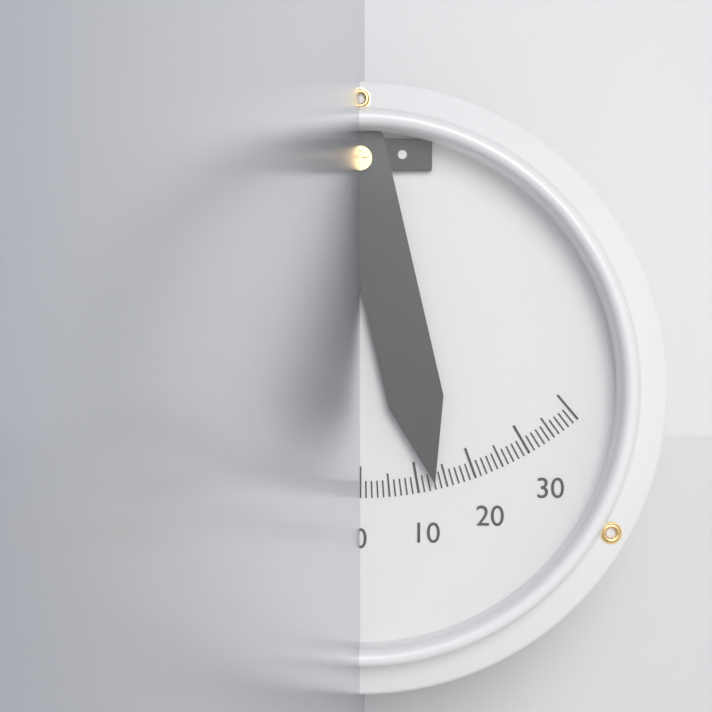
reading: 13 (no unit)
